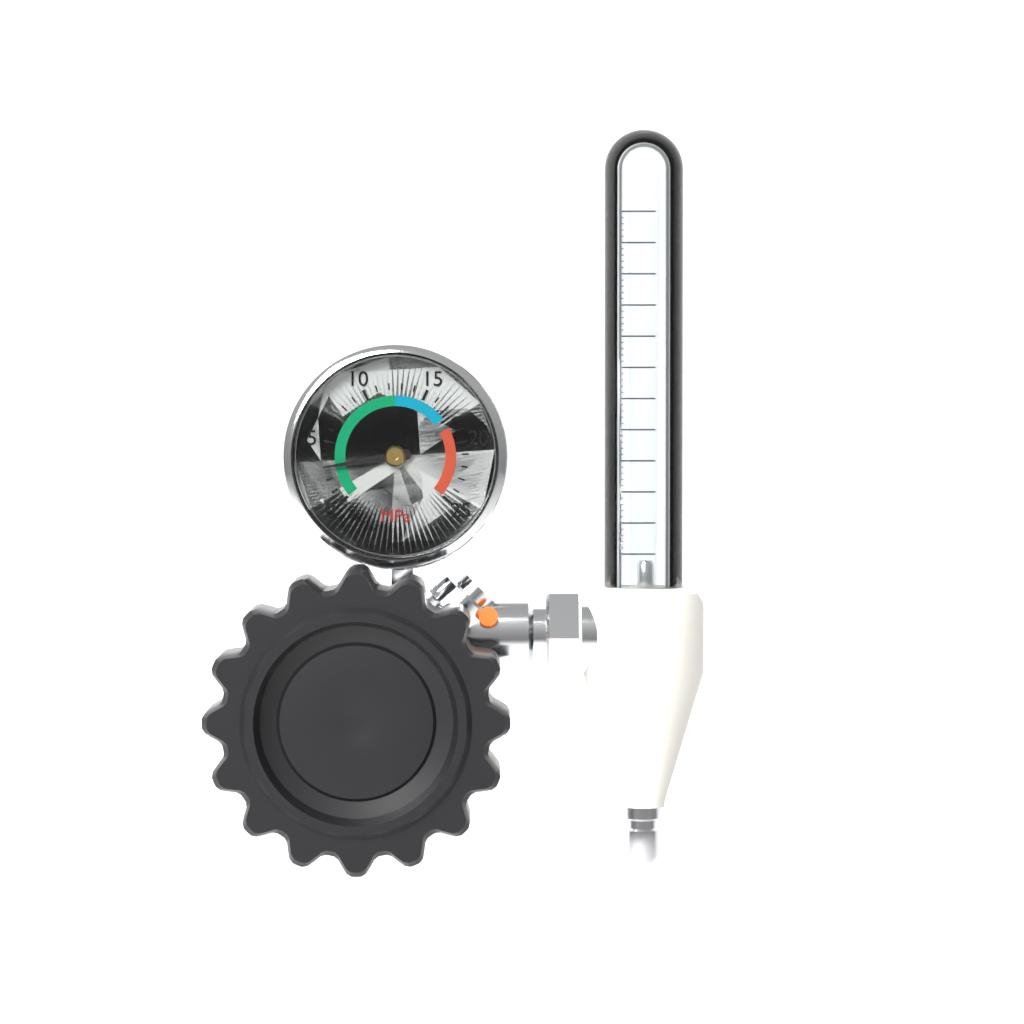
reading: 3 MPa
